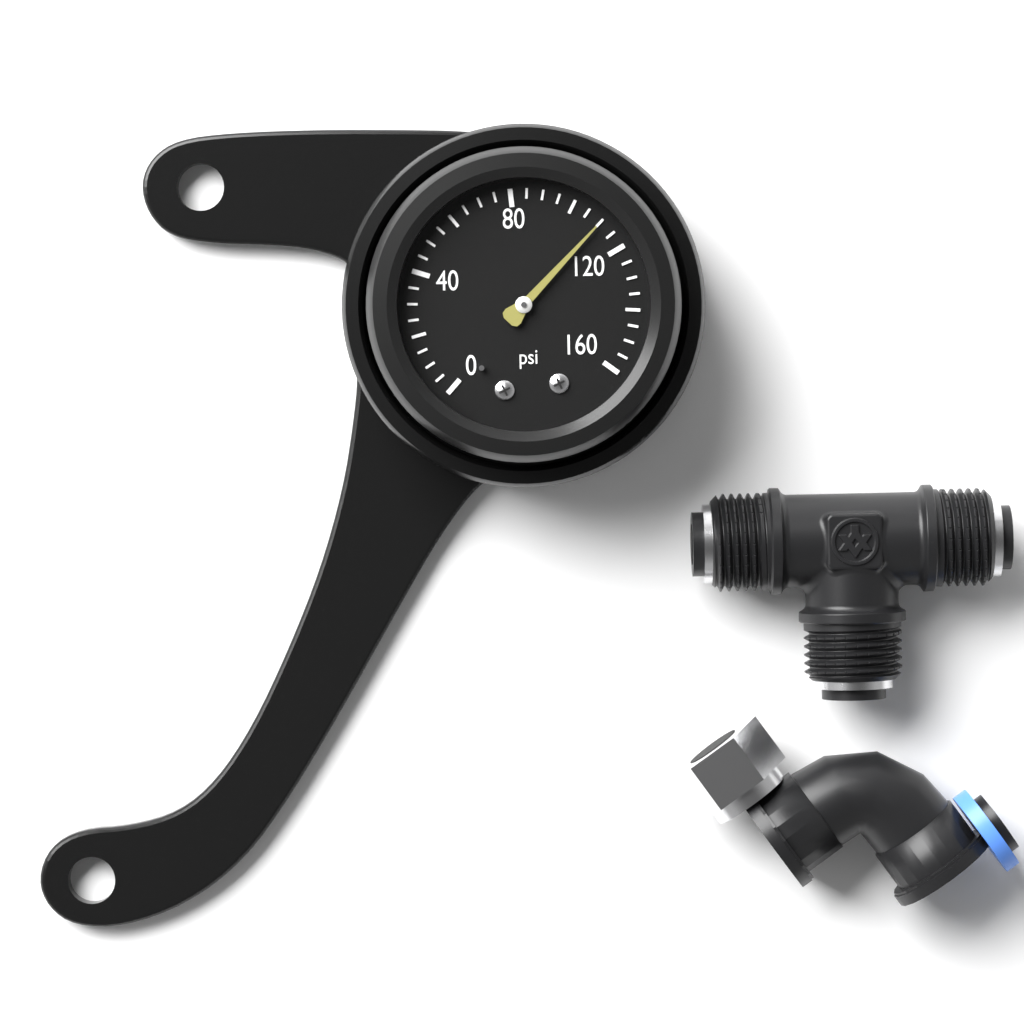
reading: 110 psi
